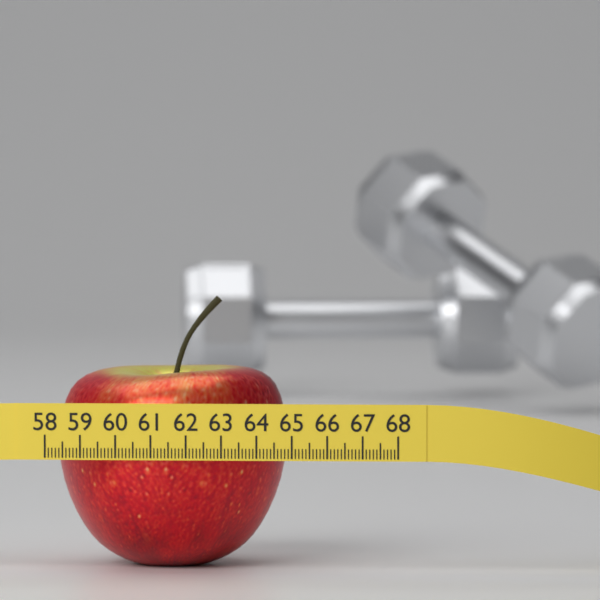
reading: 64.6 (no unit)
